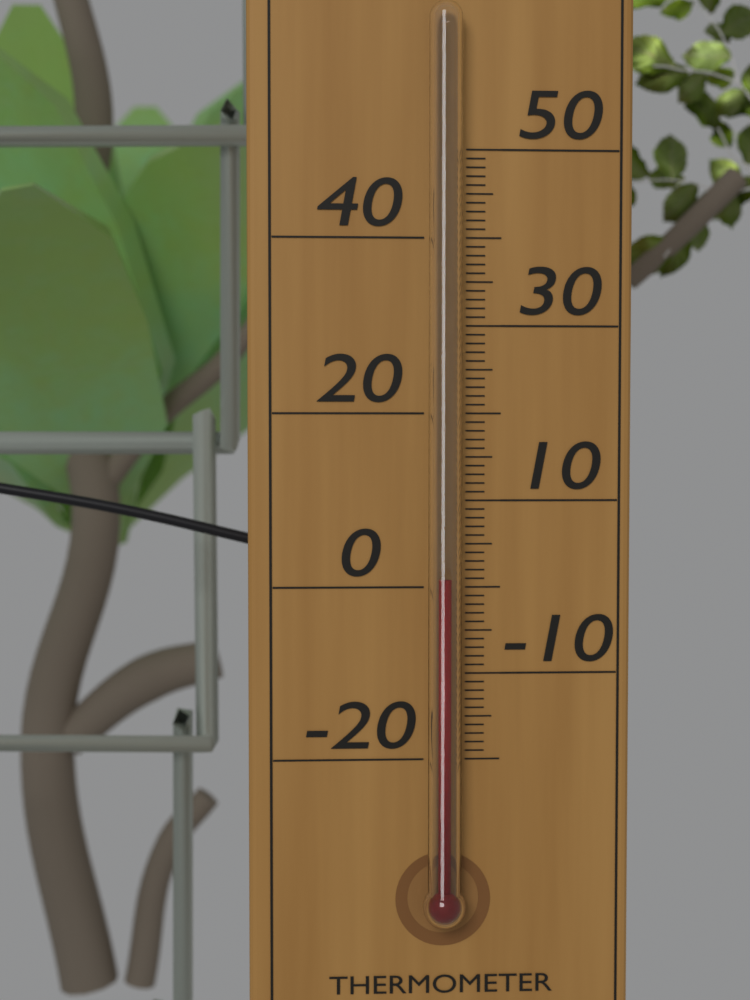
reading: 1 °C
